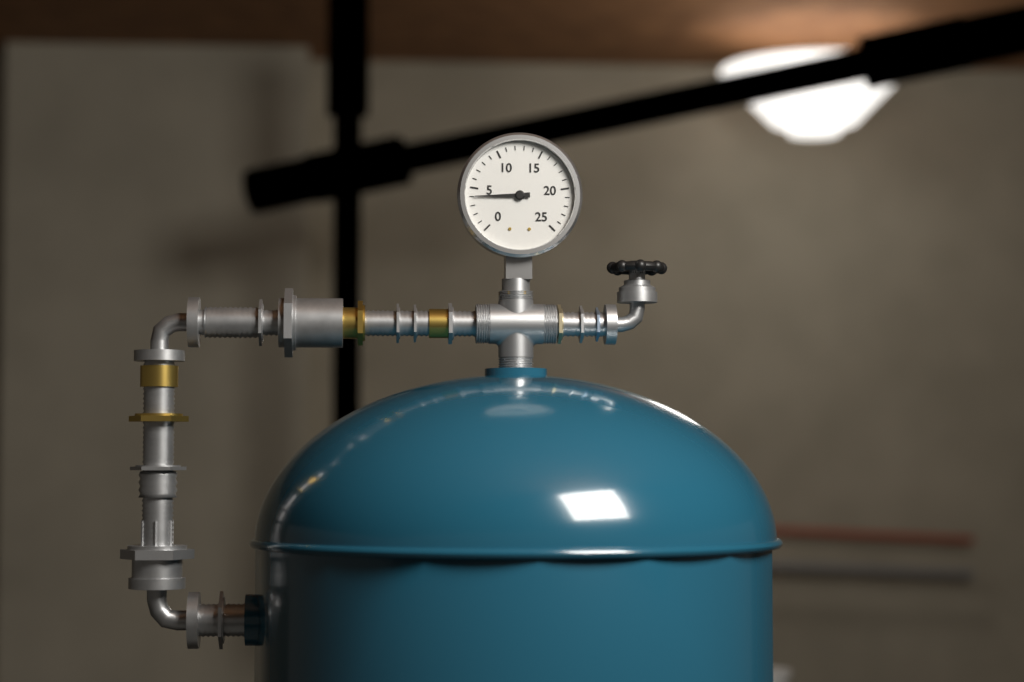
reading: 4 (no unit)
